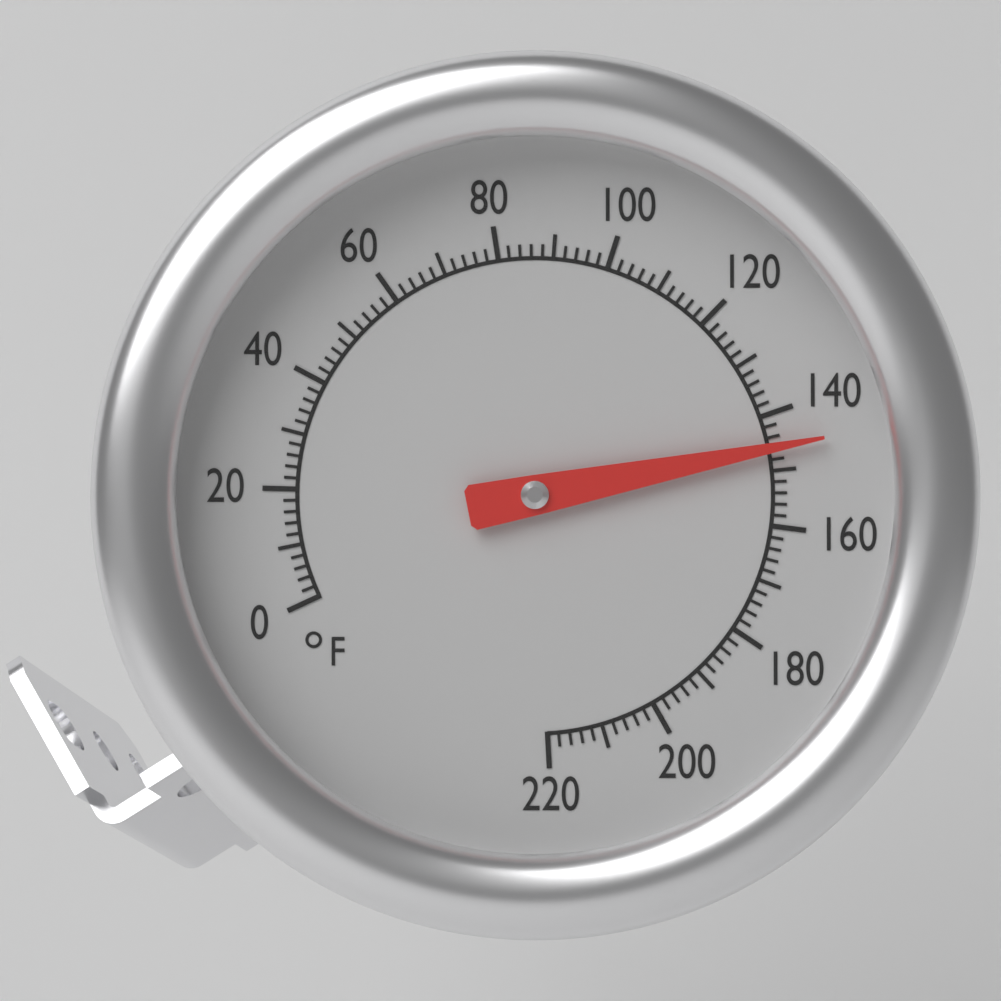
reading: 146 °F
